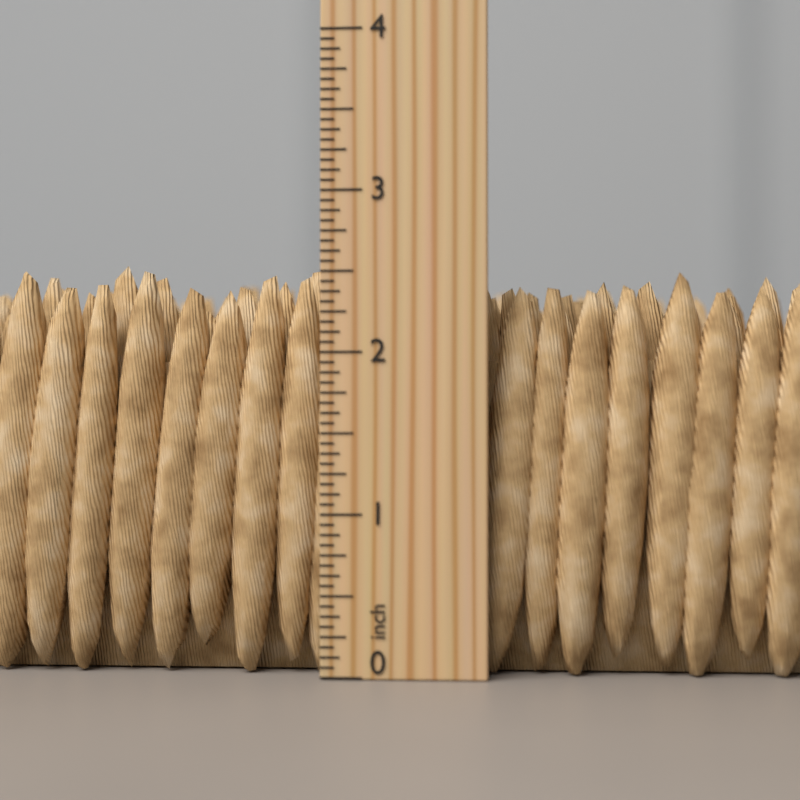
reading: 2.6250 inch
